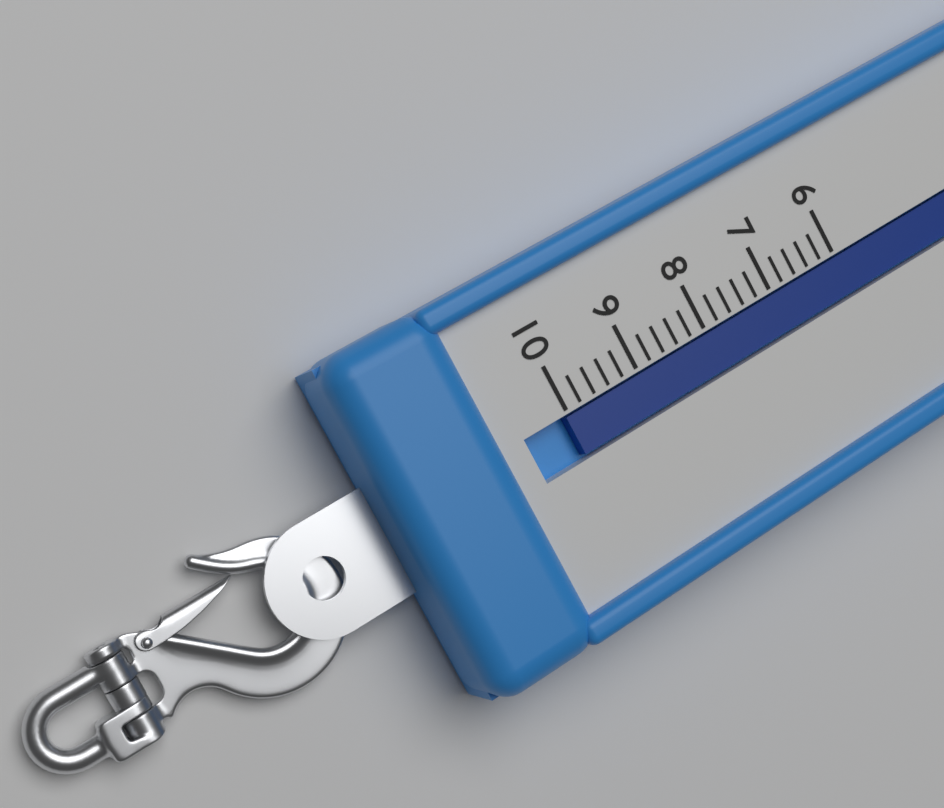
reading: 10.0 (no unit)
